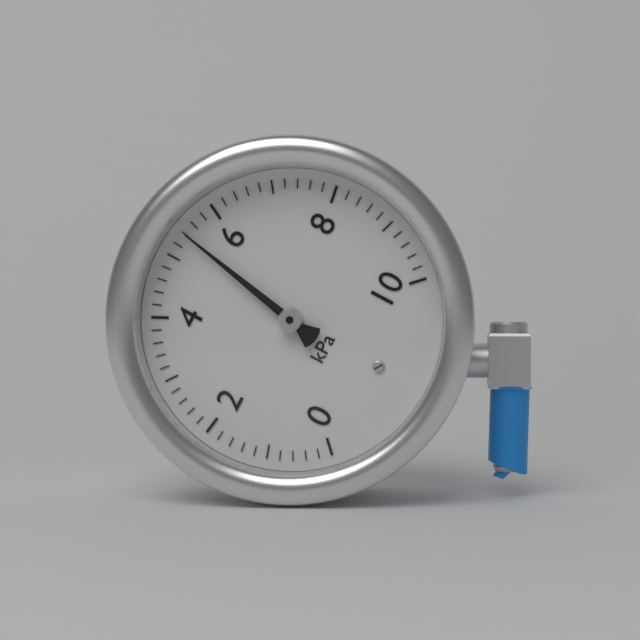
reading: 5.4 kPa
